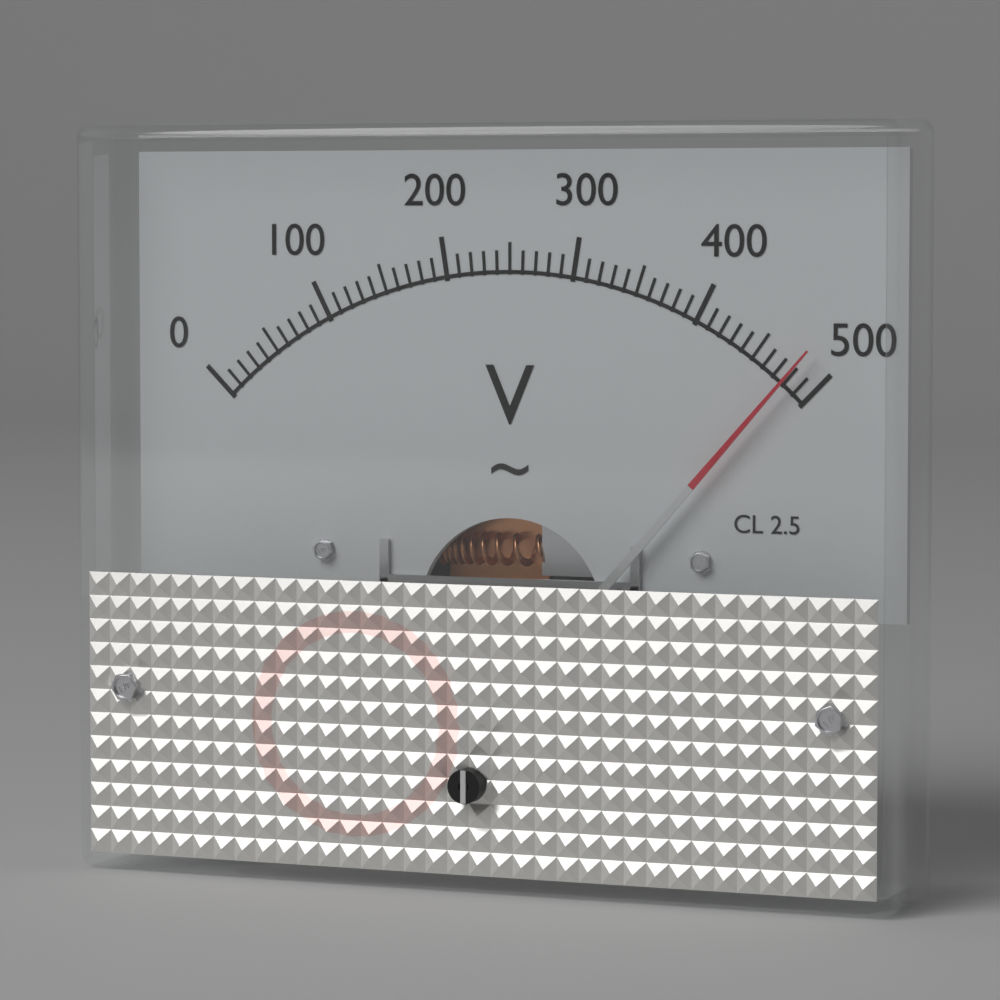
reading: 480 V
